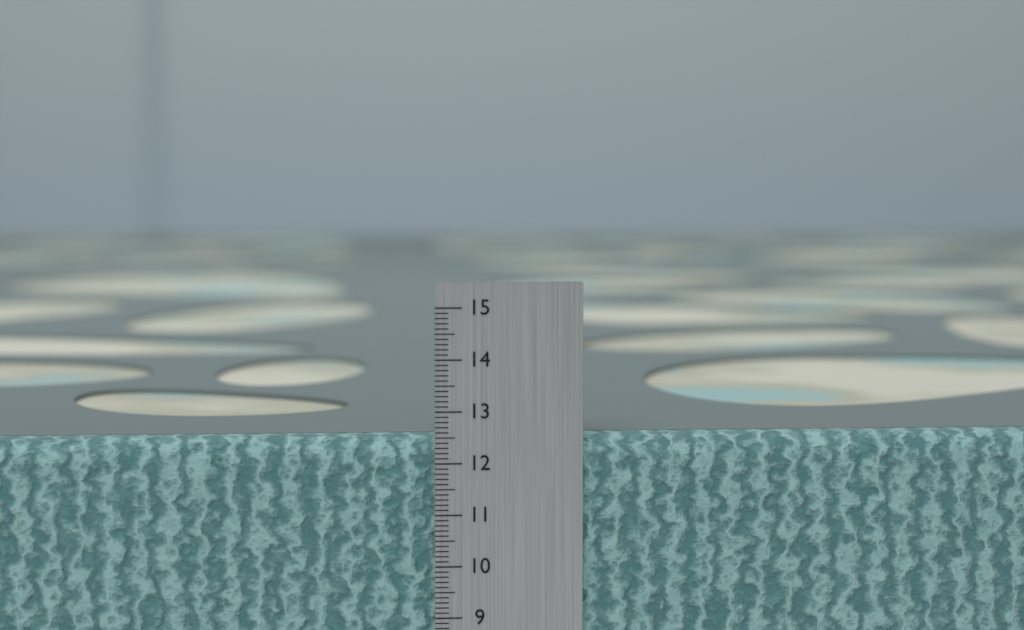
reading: 12.5 cm
